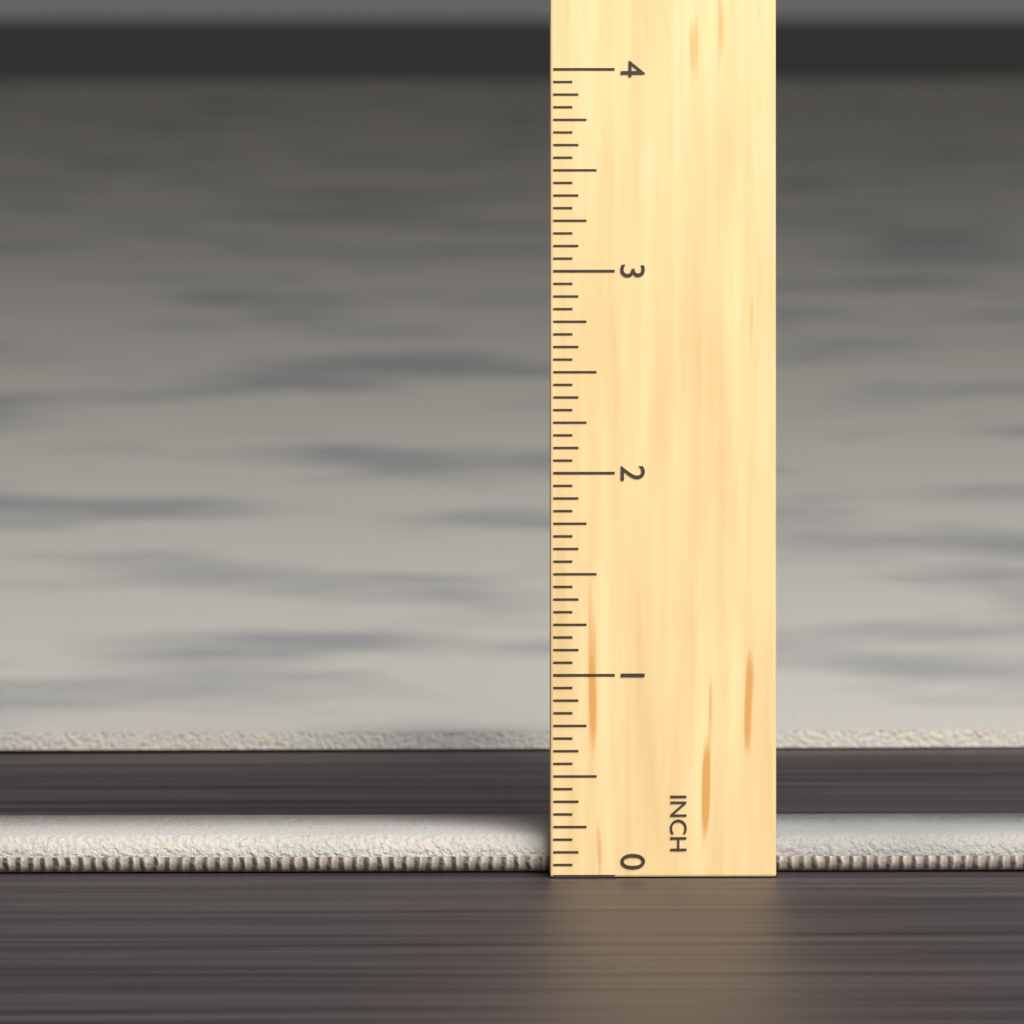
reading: 0.1875 in
